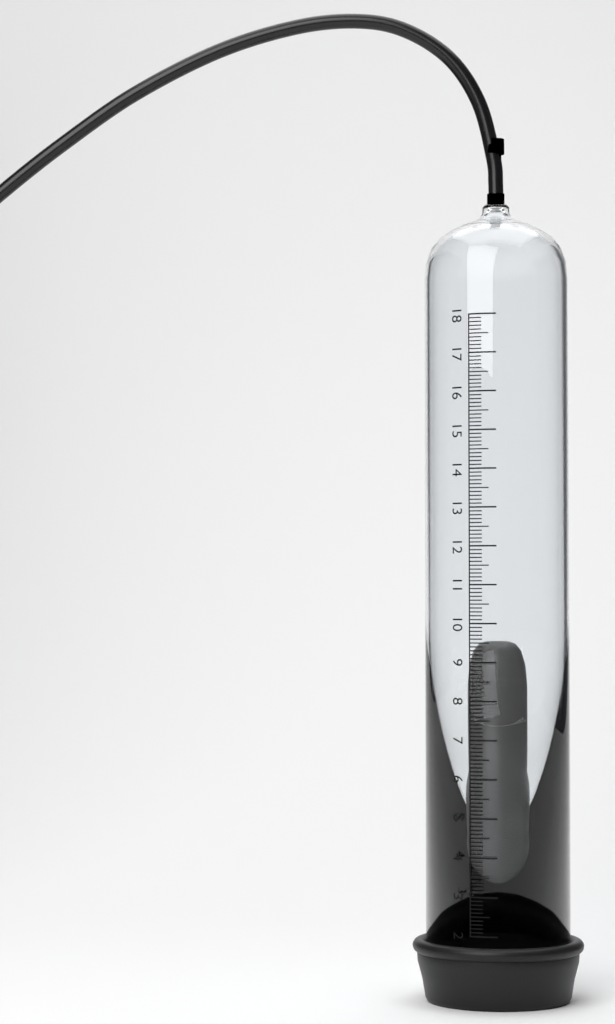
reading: 9.6 (no unit)
